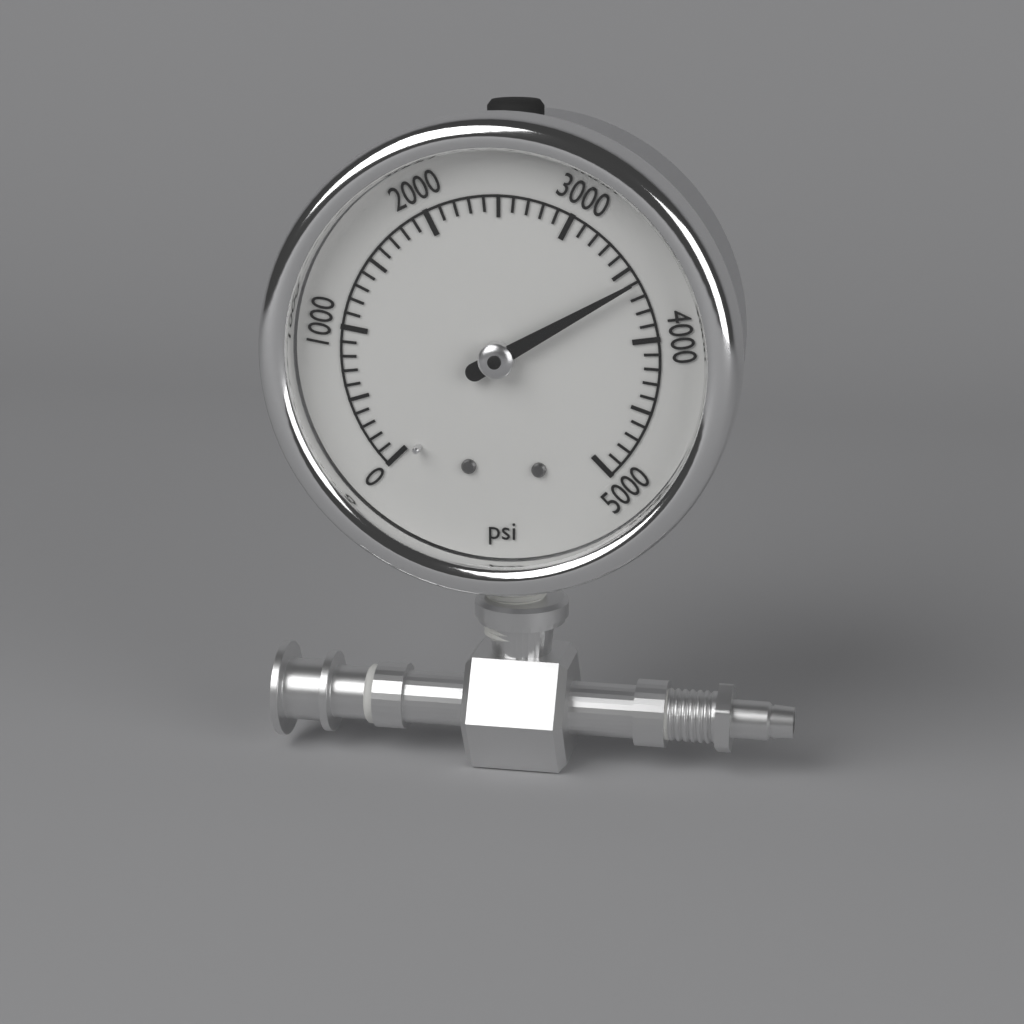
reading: 3600 psi
